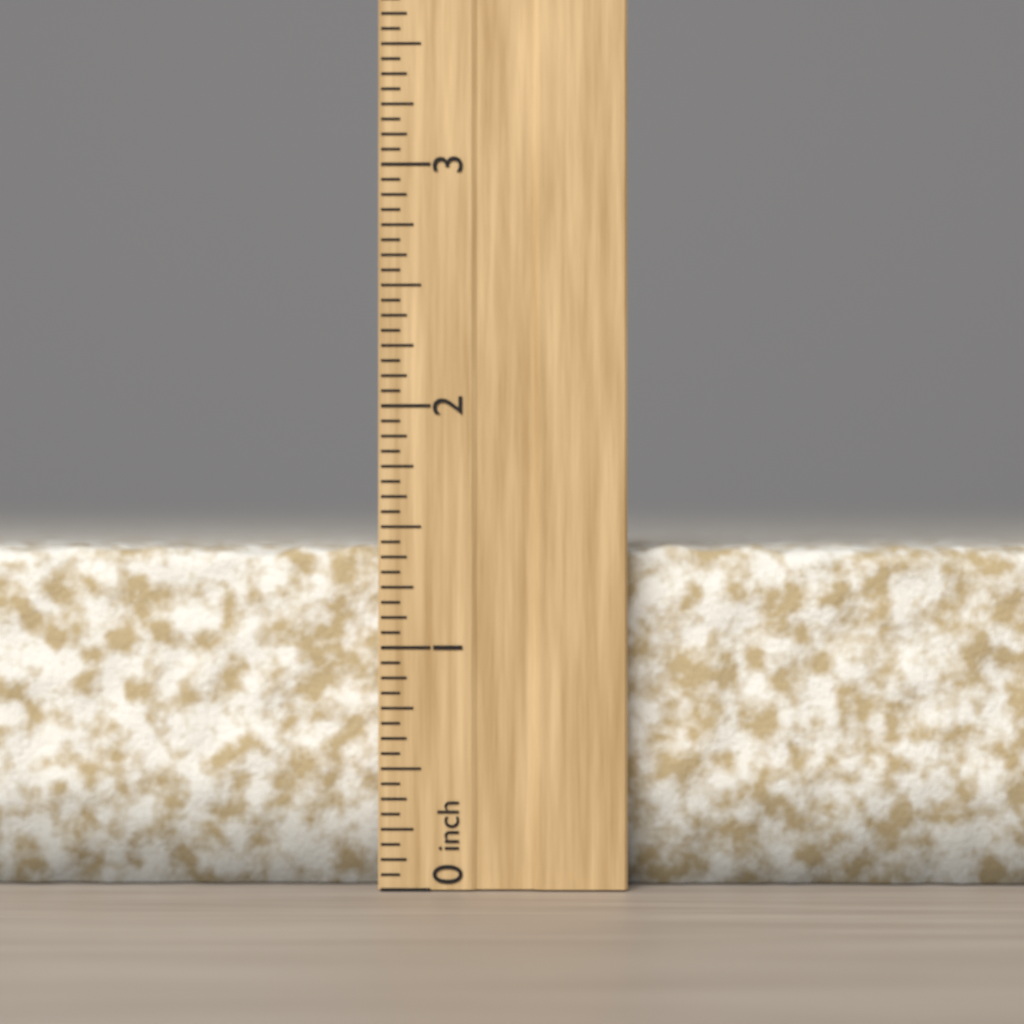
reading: 1.4375 inch
